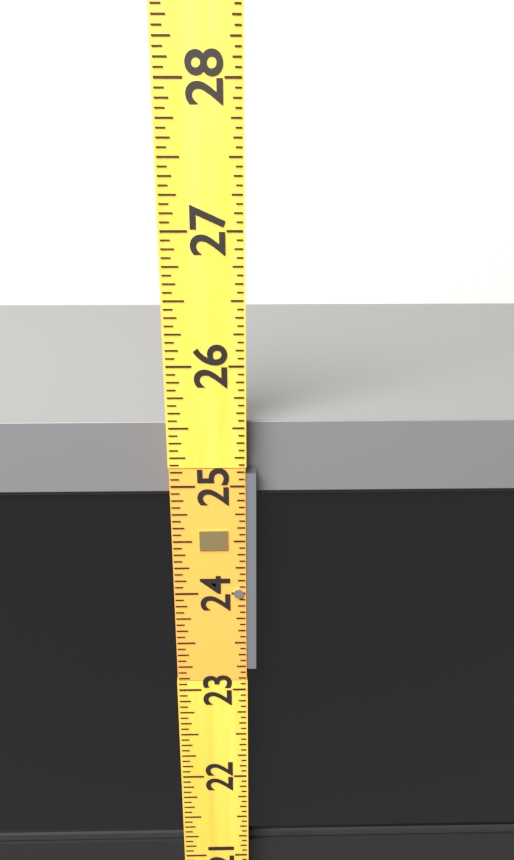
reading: 25.5000 (no unit)
